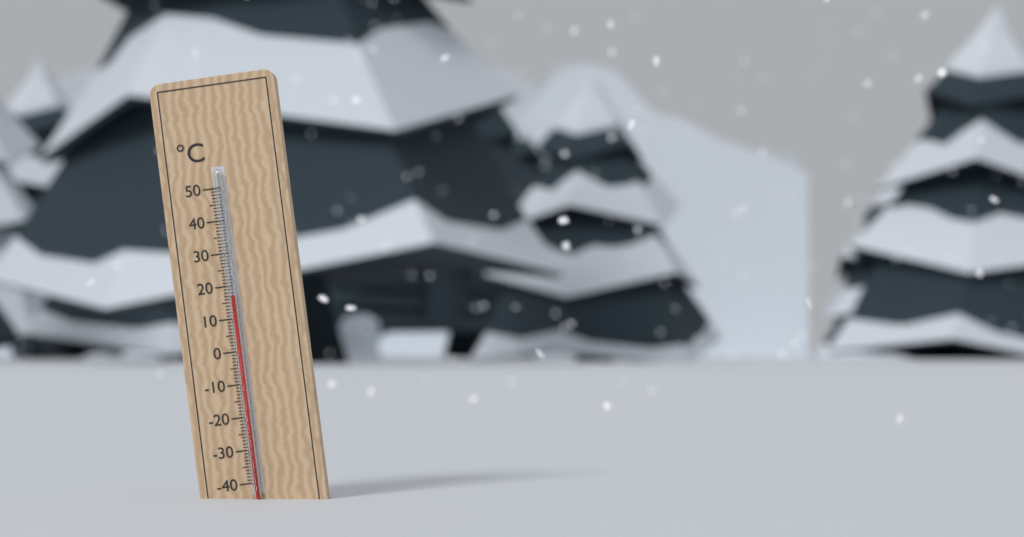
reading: 17 °C
